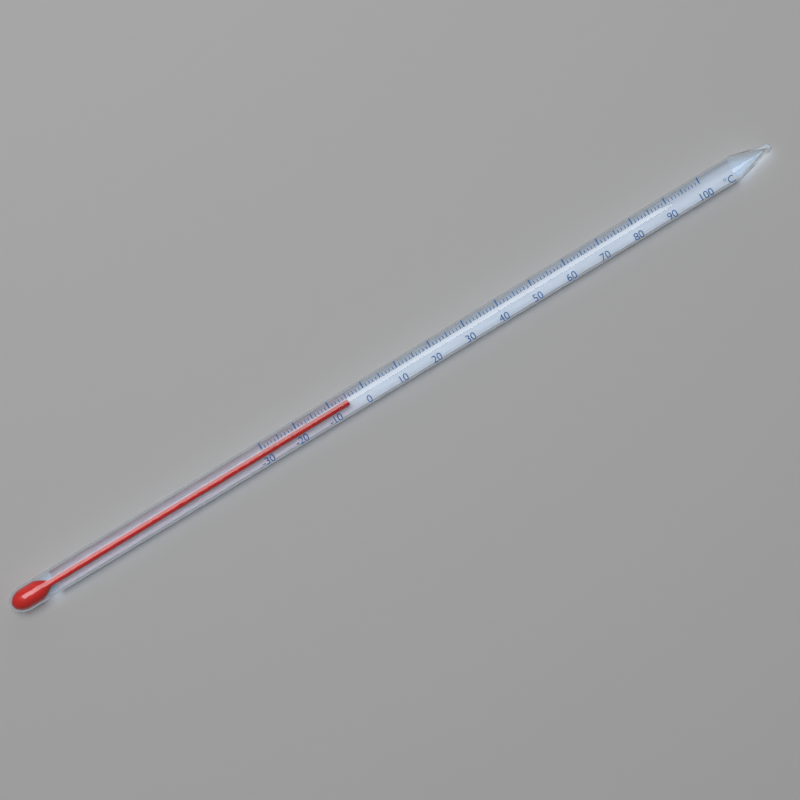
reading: -5 °C
